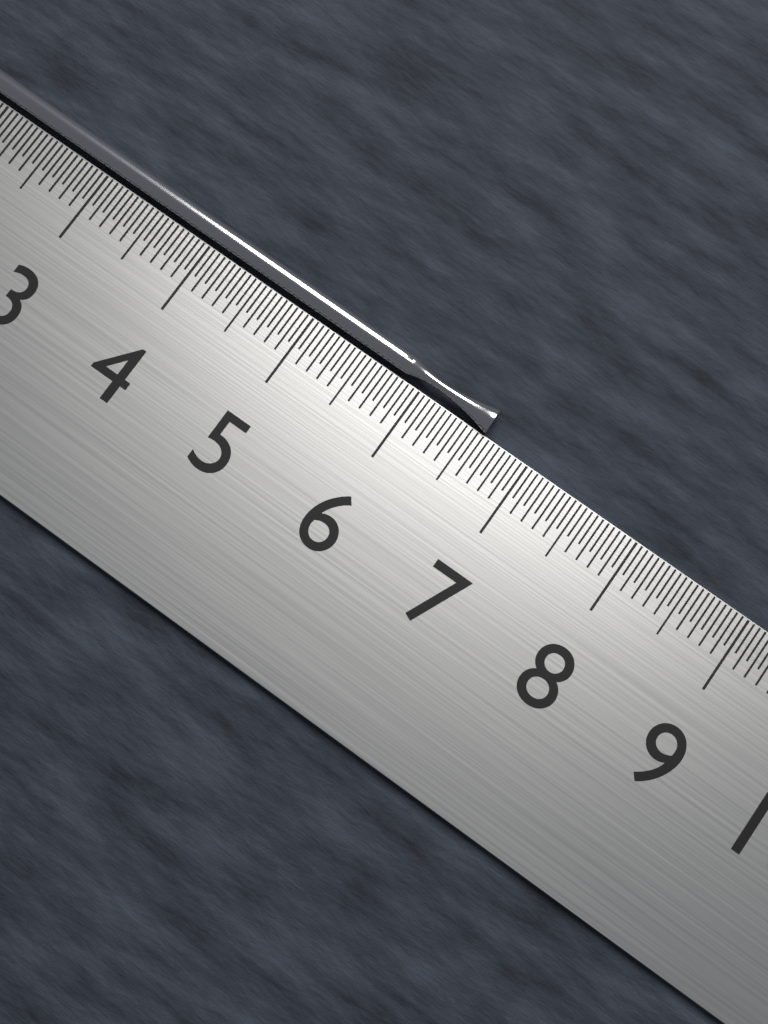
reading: 6.60 cm
